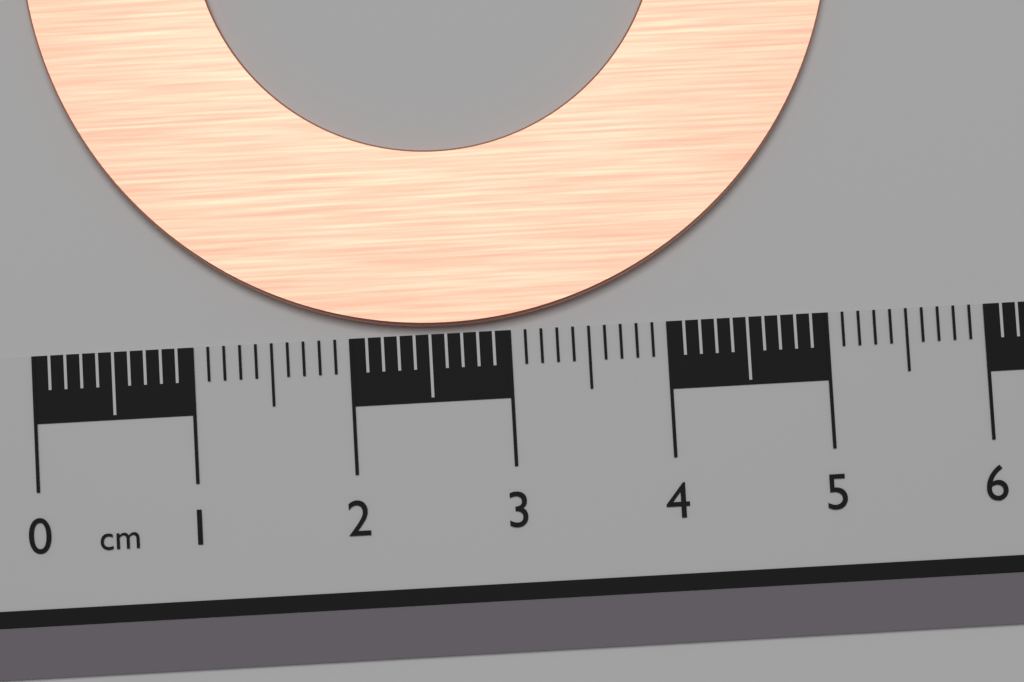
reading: 5.2 cm
